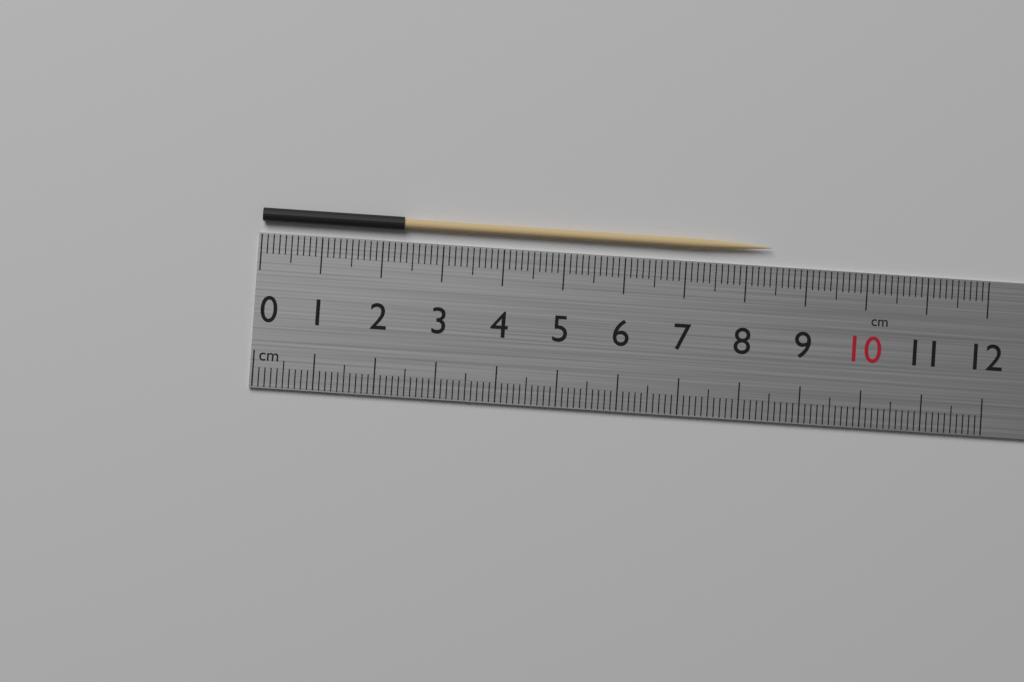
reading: 8.4 cm
